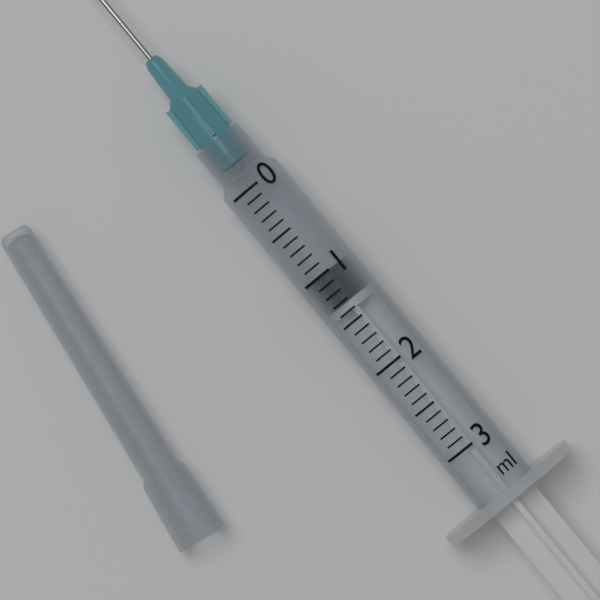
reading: 1.0 ml
